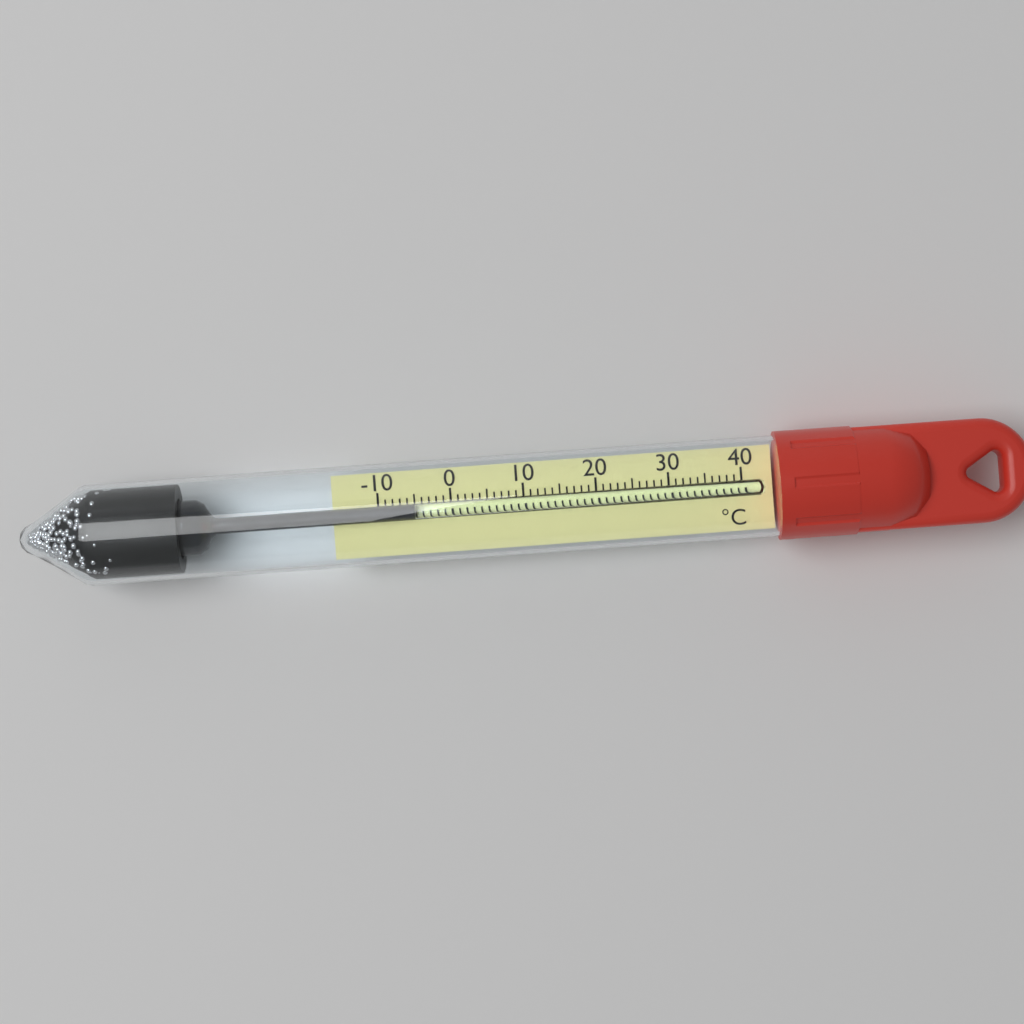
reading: -5 °C
